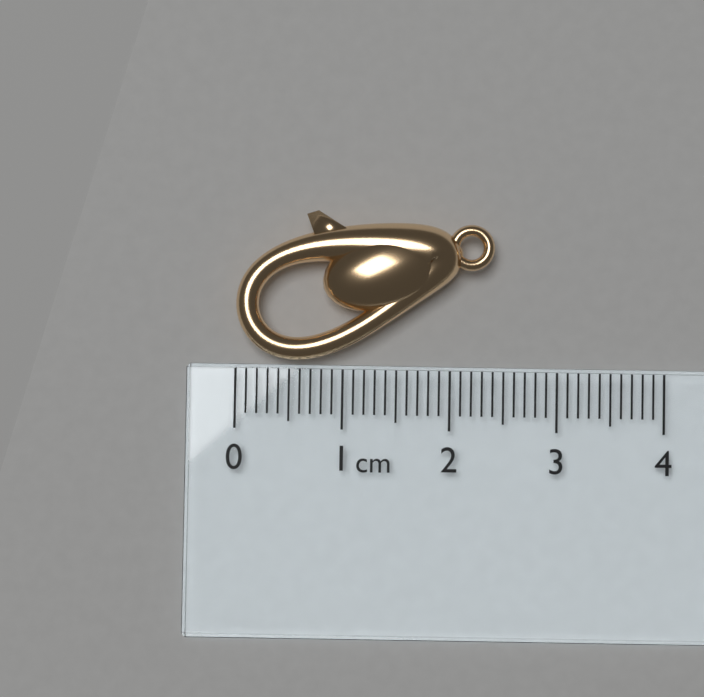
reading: 2.4 cm
